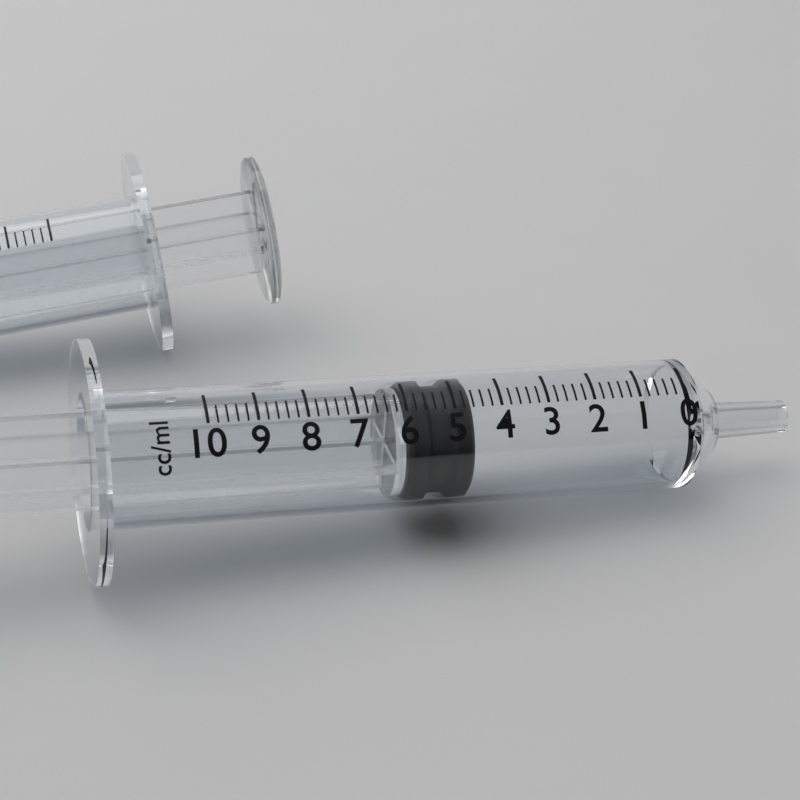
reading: 4.6 ml
